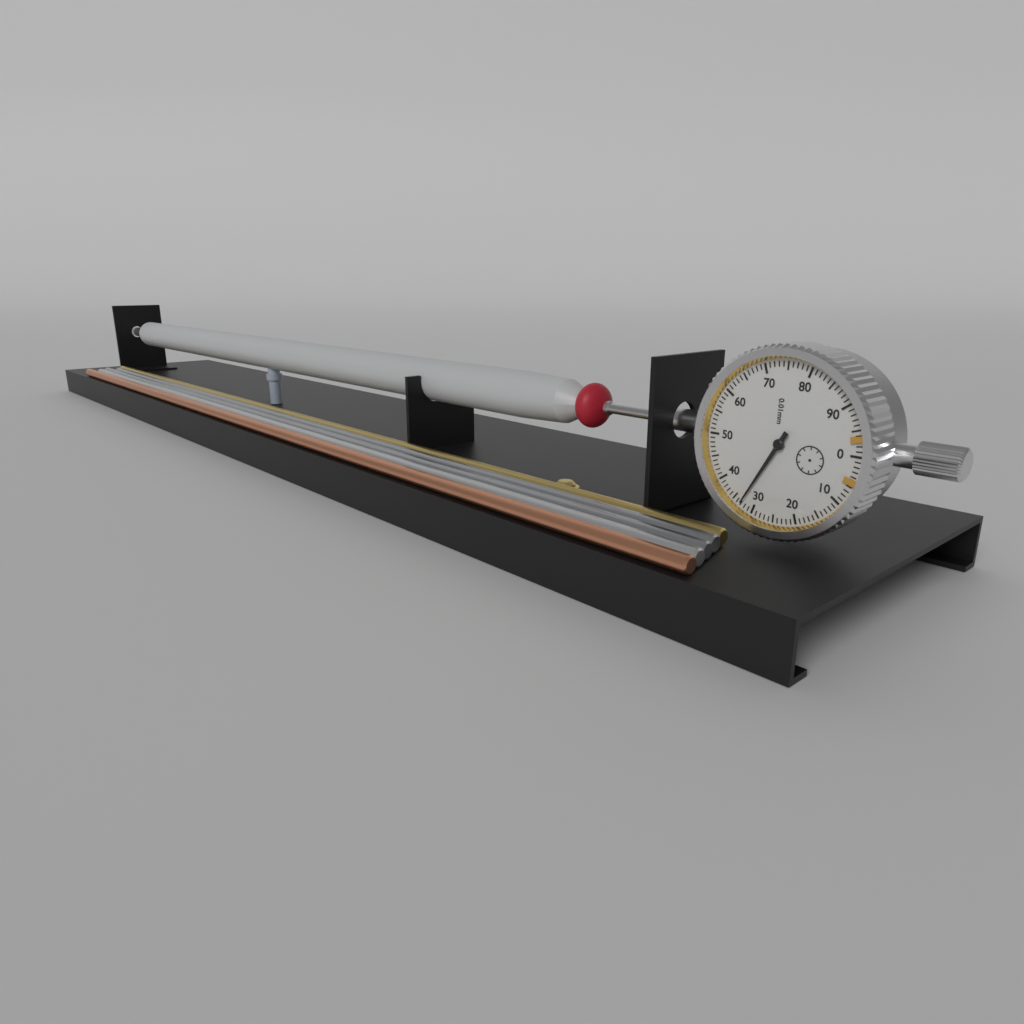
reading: 0.33 mm
